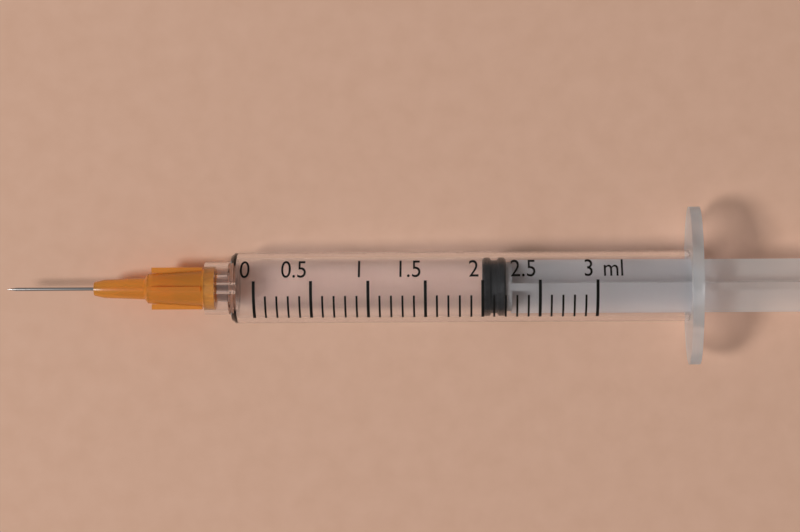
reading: 2.0 ml
